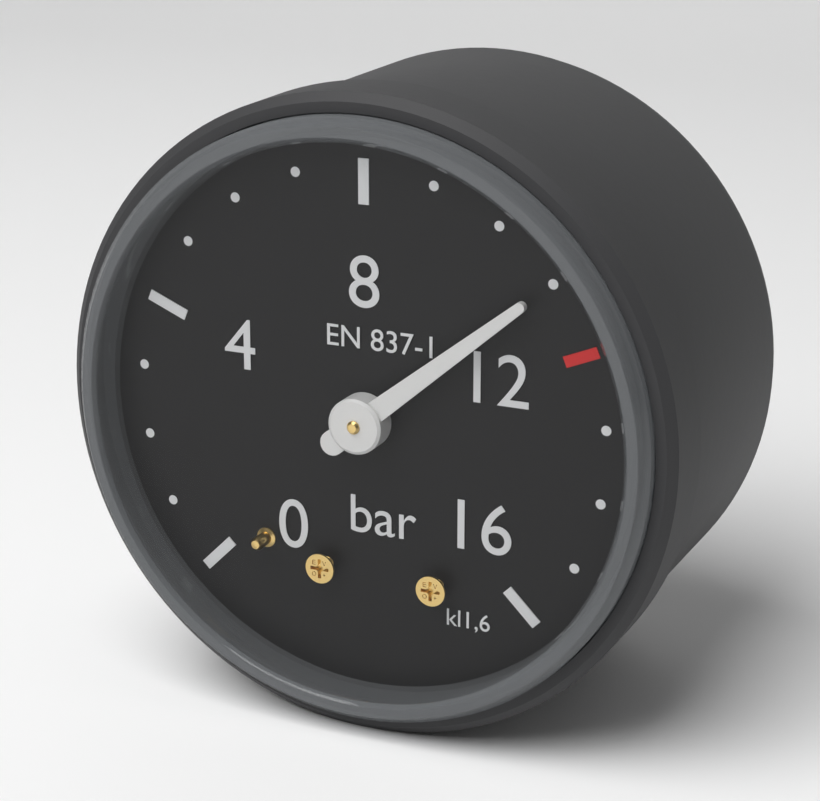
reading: 11 bar
